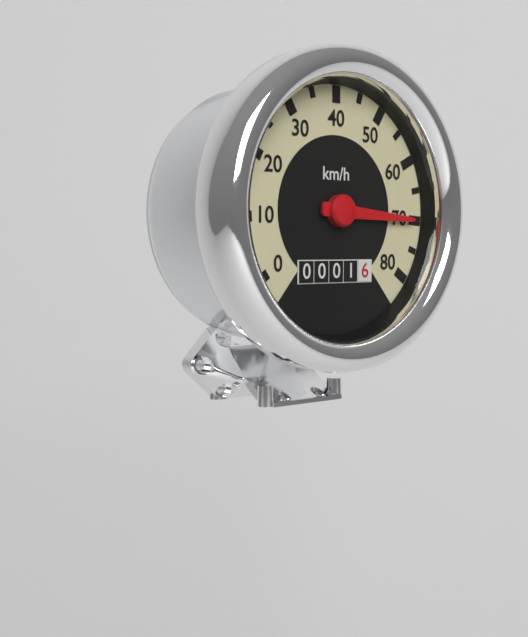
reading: 70 km/h
